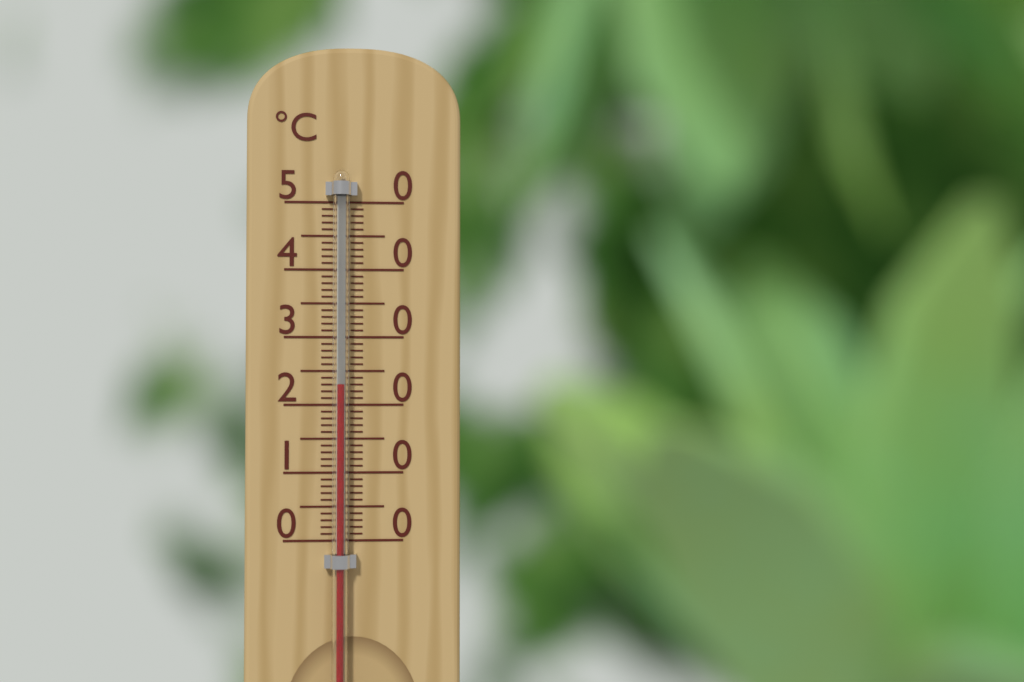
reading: 23 °C
